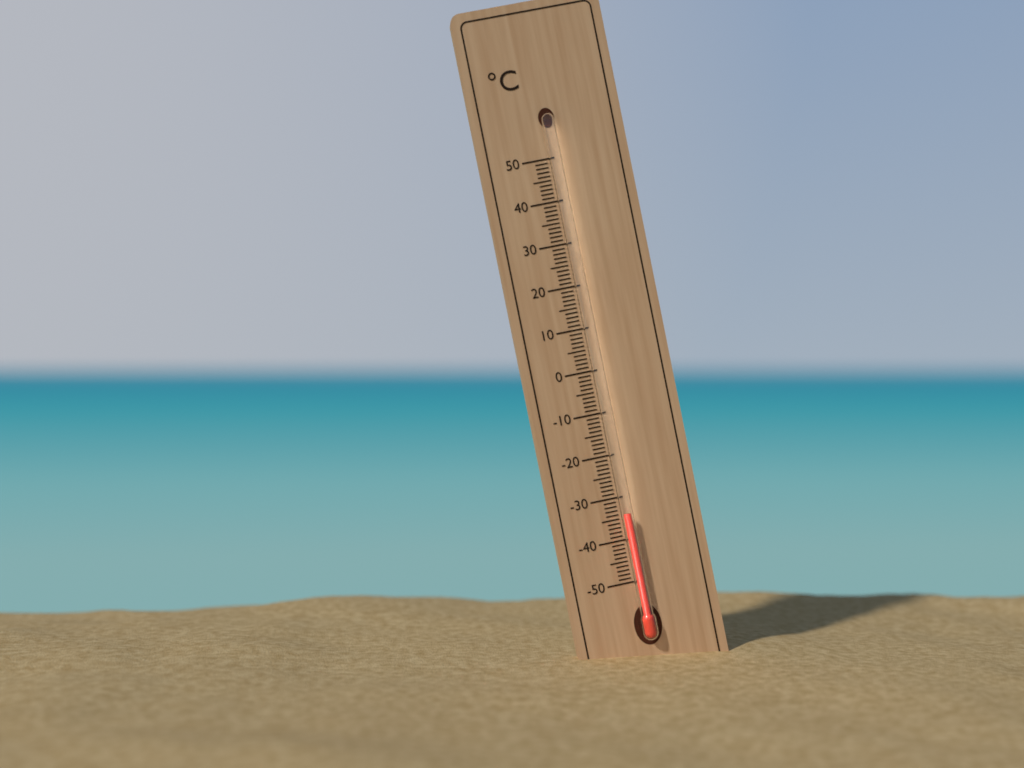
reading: -34 °C
